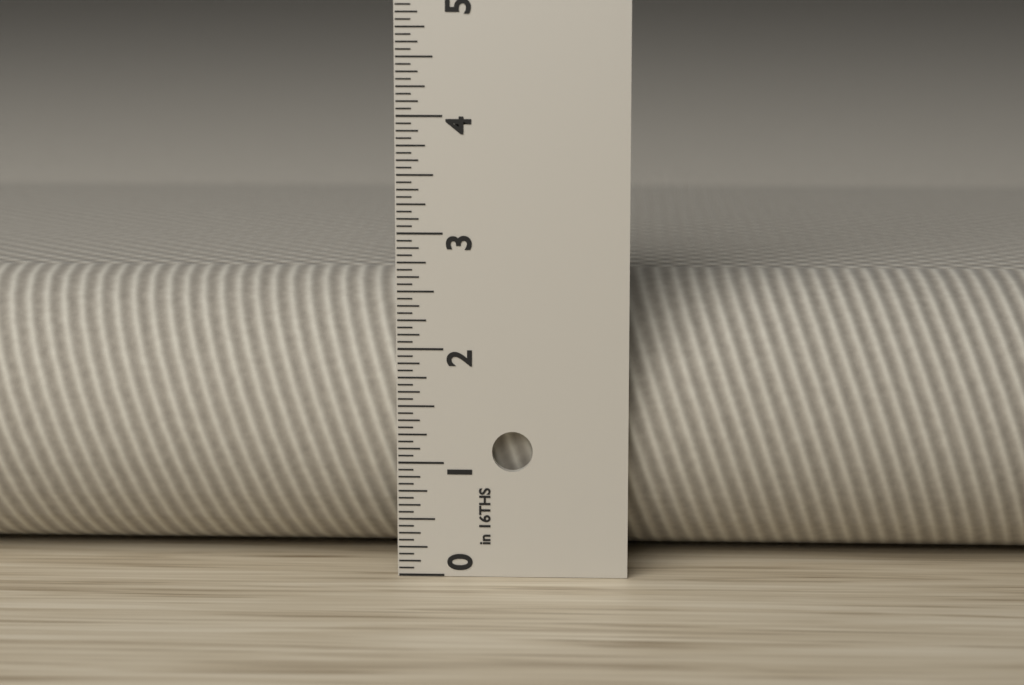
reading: 2.5000 in
